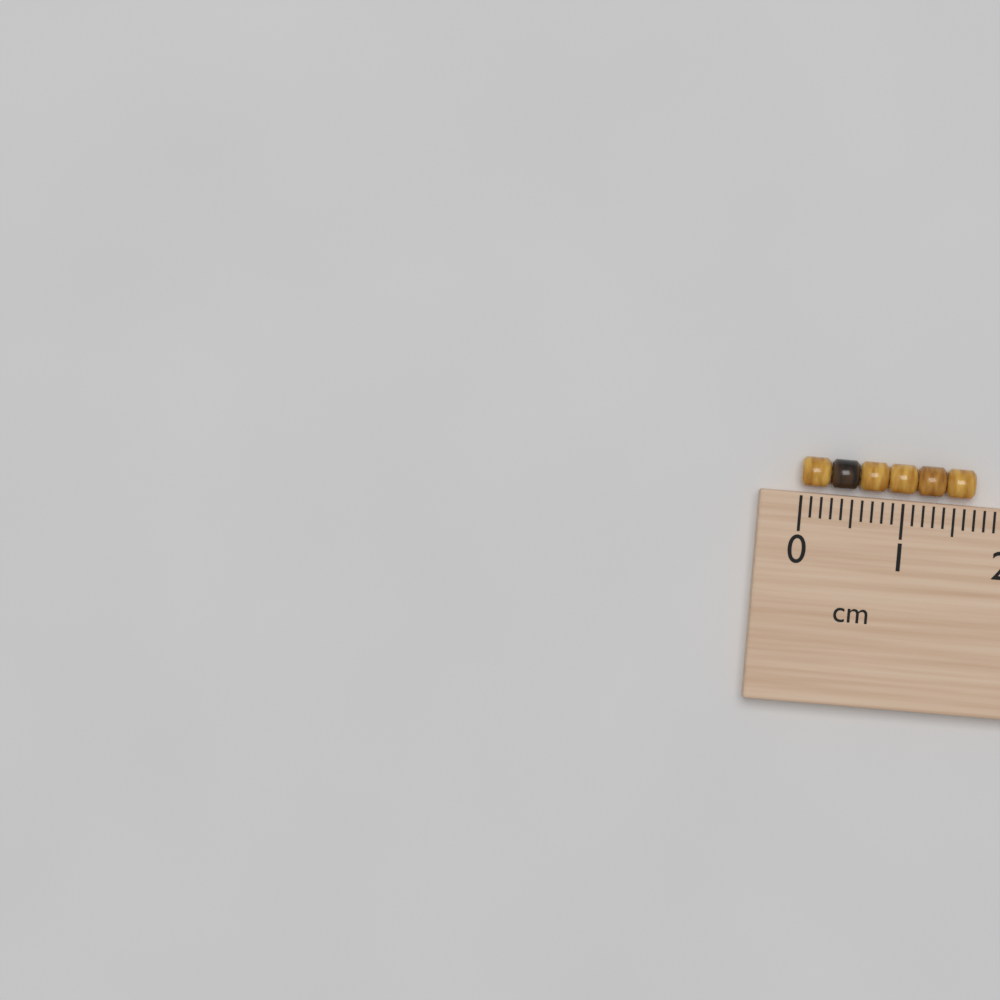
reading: 1.7 cm
